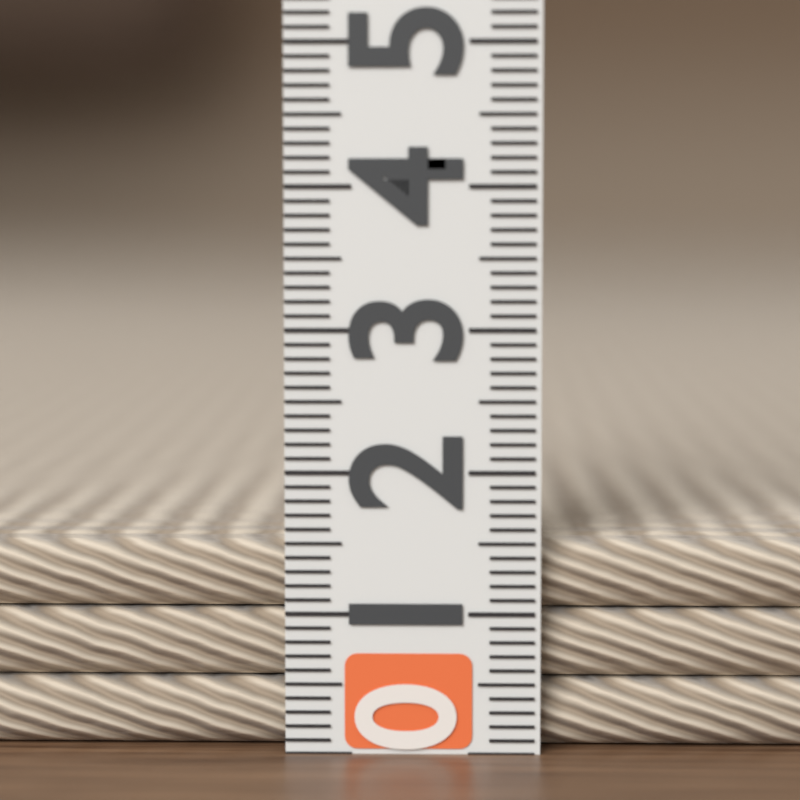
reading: 1.5 (no unit)
